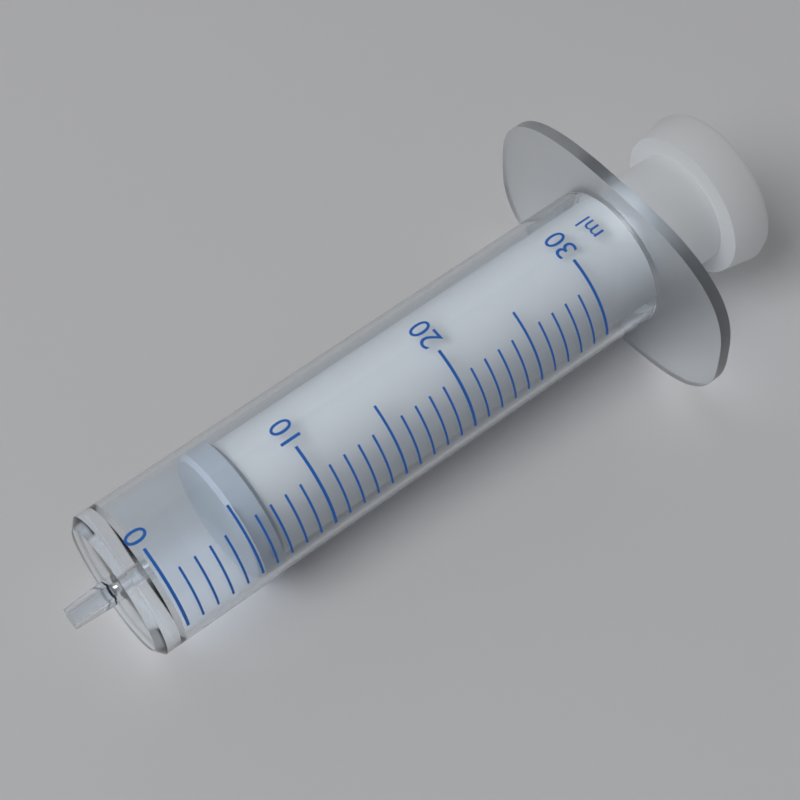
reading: 5 ml
